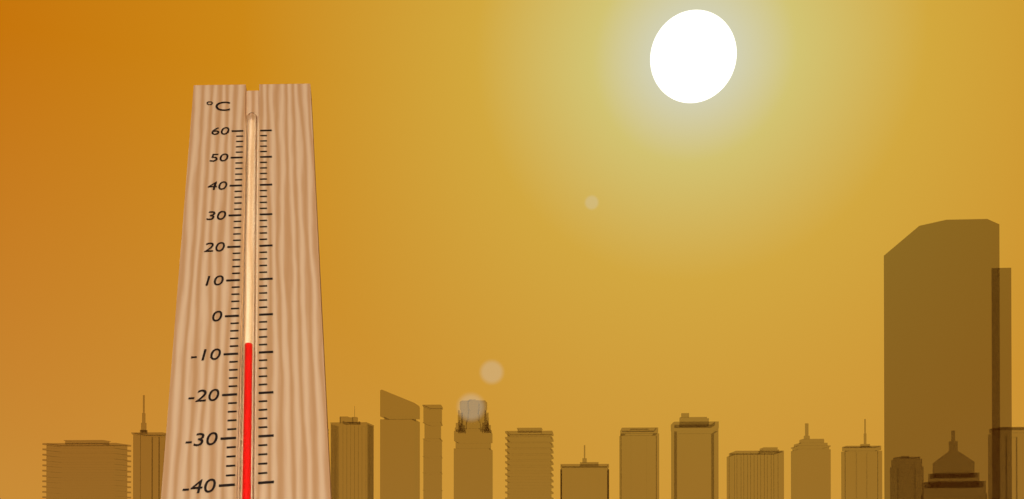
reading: -8 °C
